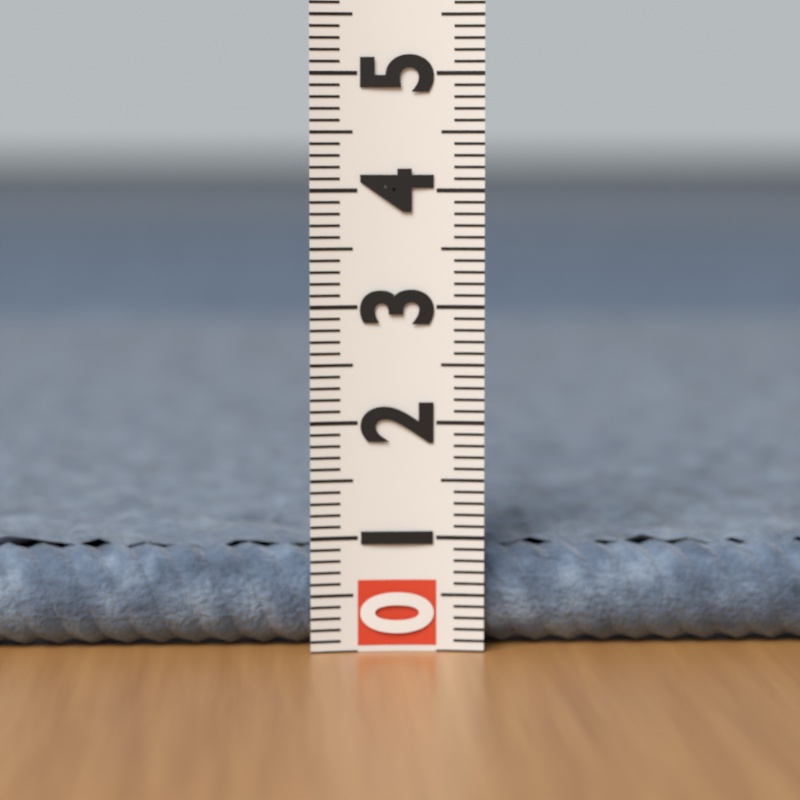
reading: 1.0 (no unit)
